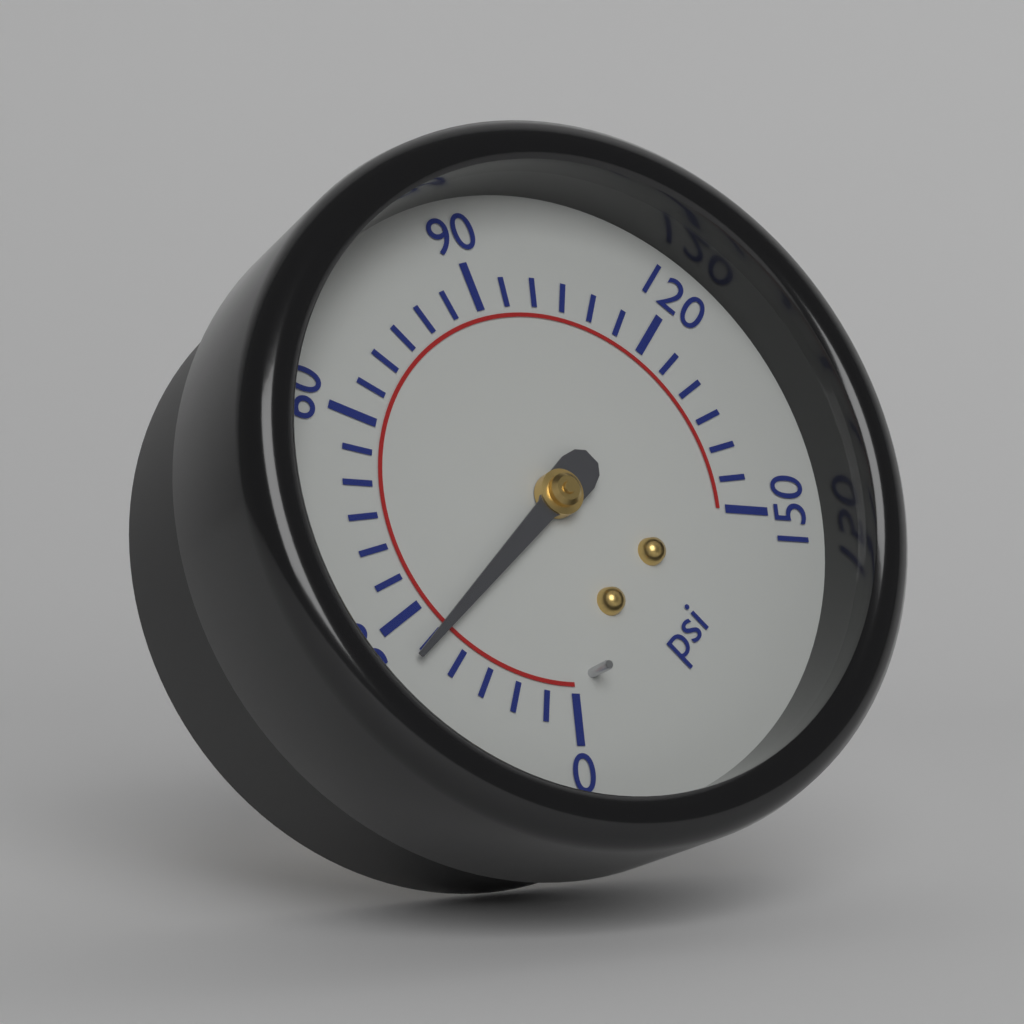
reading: 25 psi
